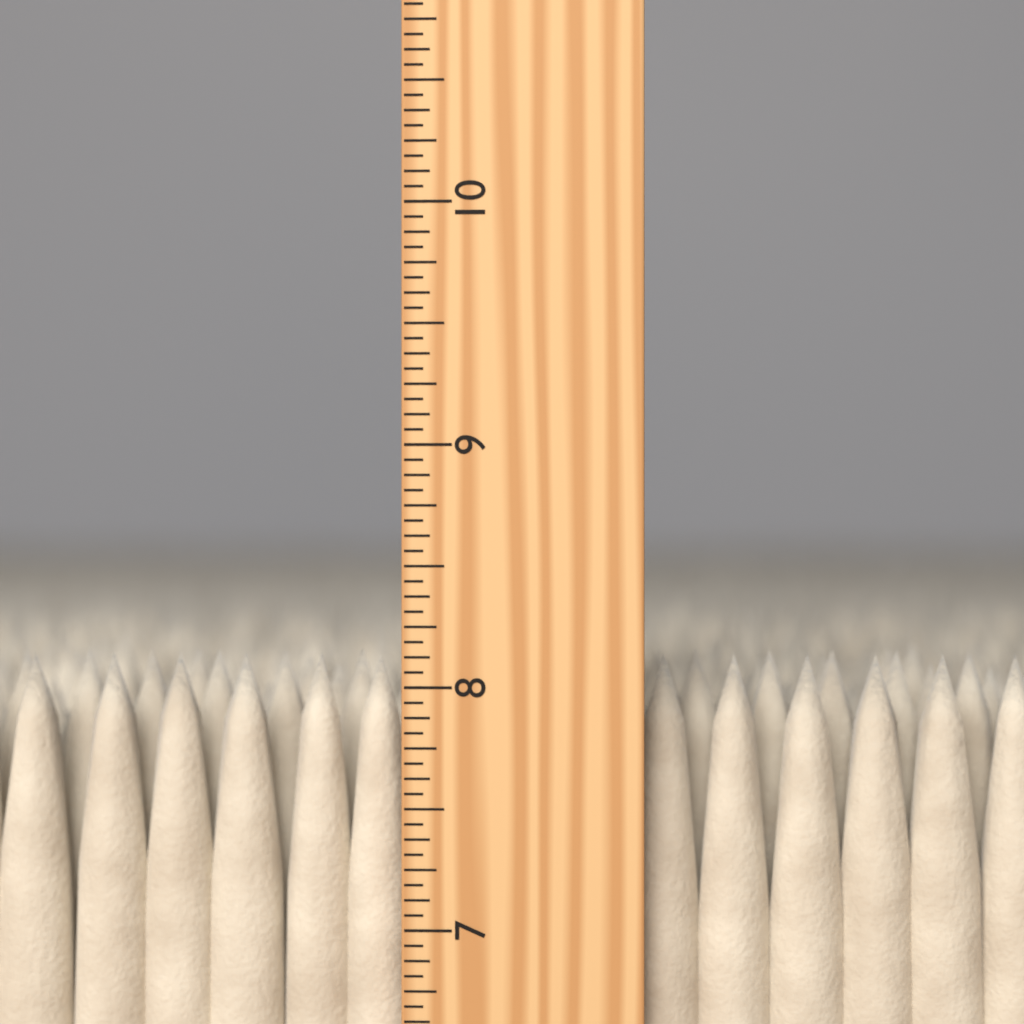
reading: 8.1250 inch
